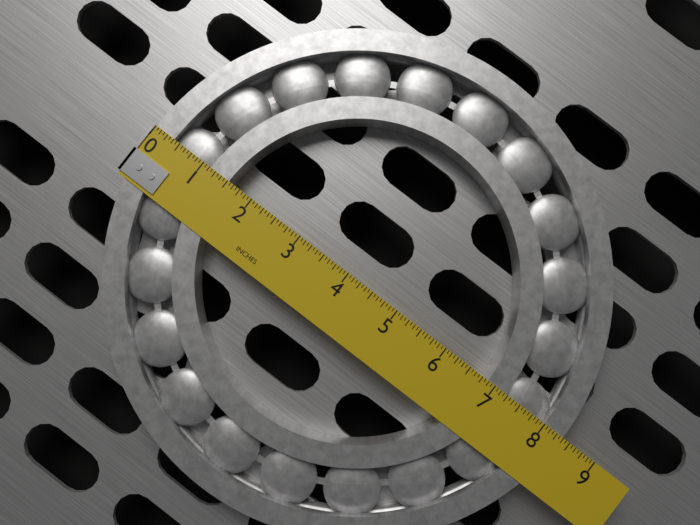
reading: 8.3750 in
